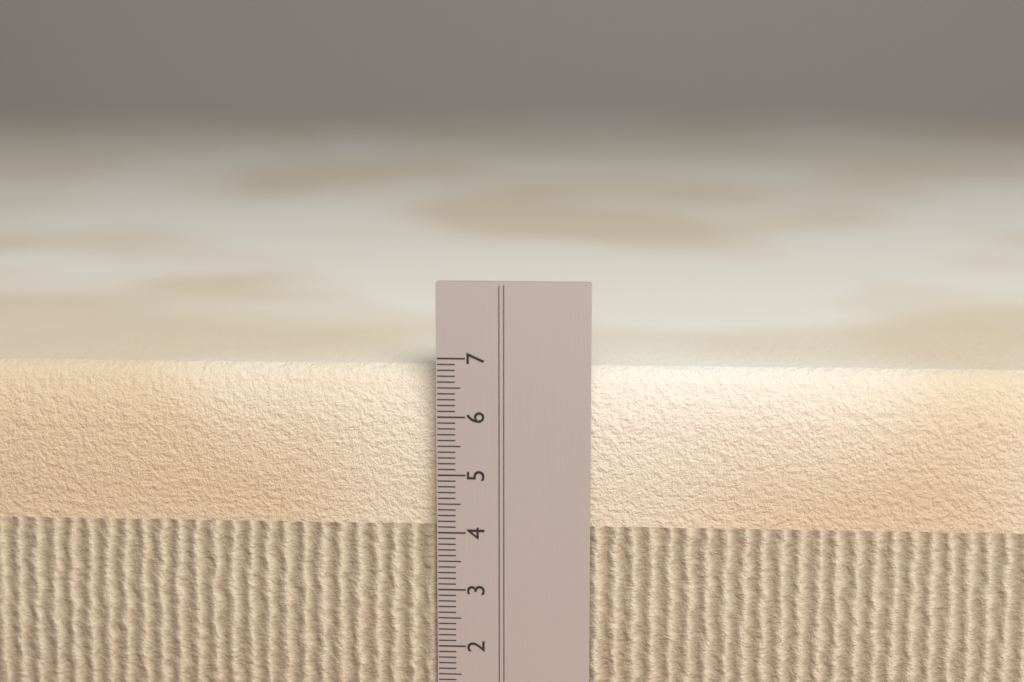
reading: 6.8 cm
